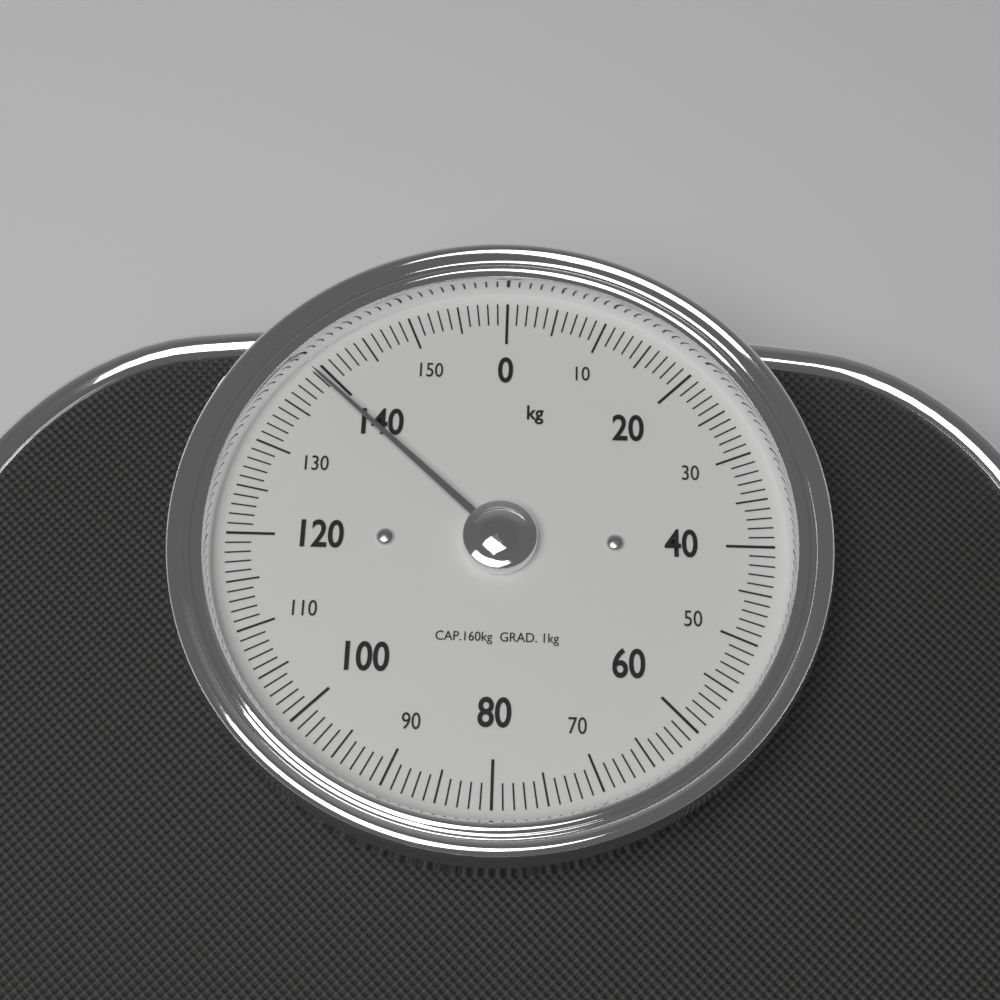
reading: 139 kg
